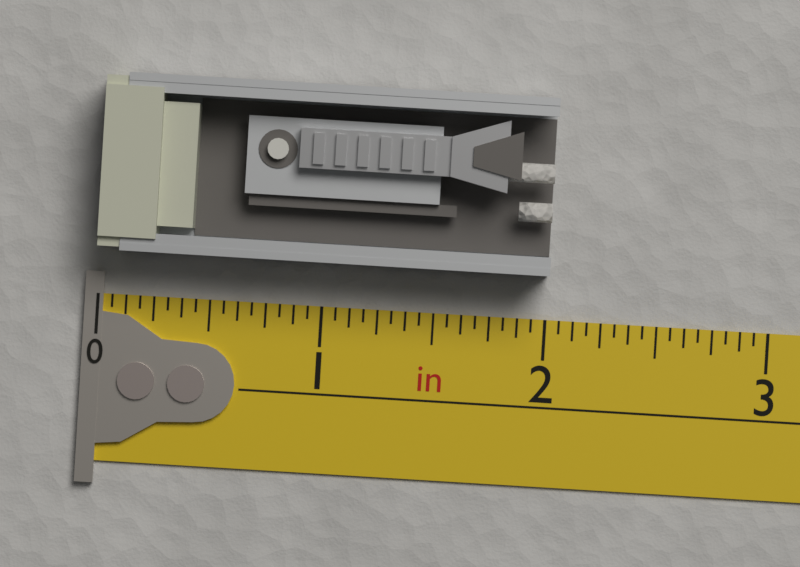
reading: 2.0000 in
